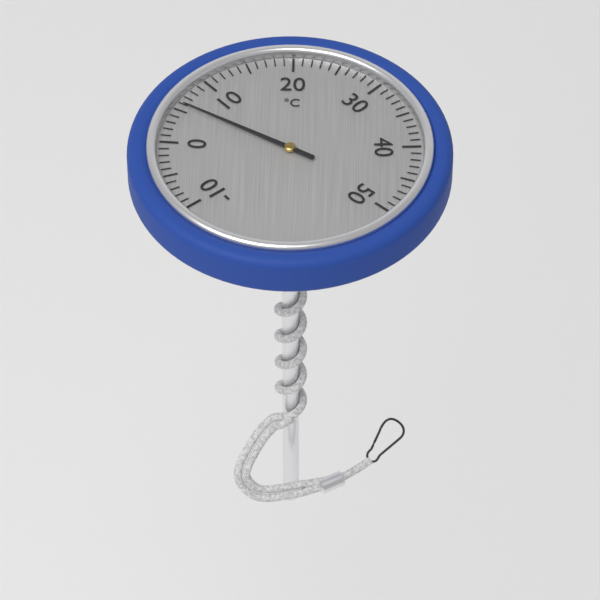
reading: 6 °C
